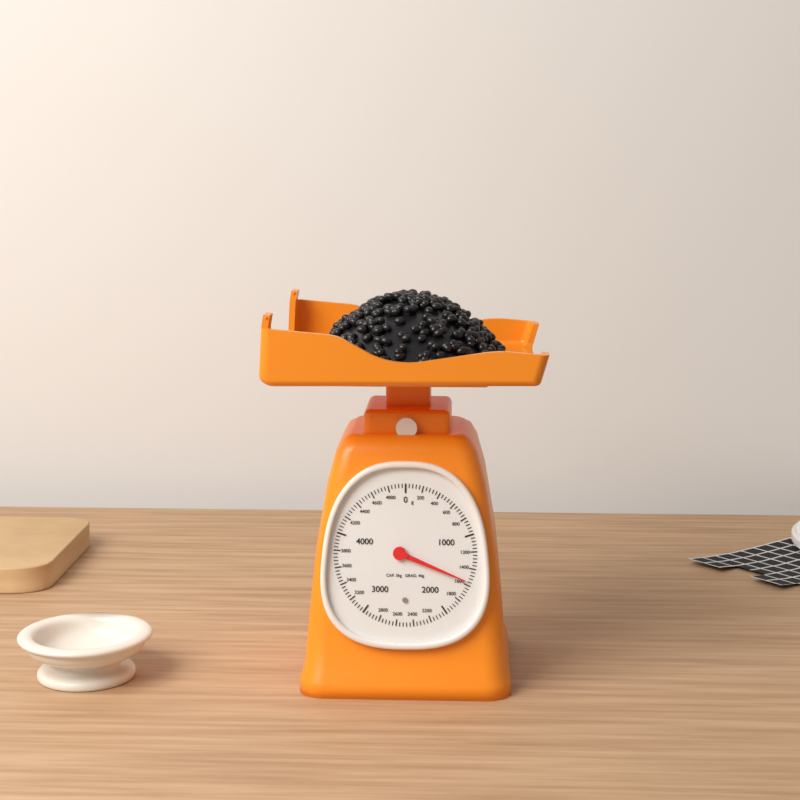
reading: 1560 g
